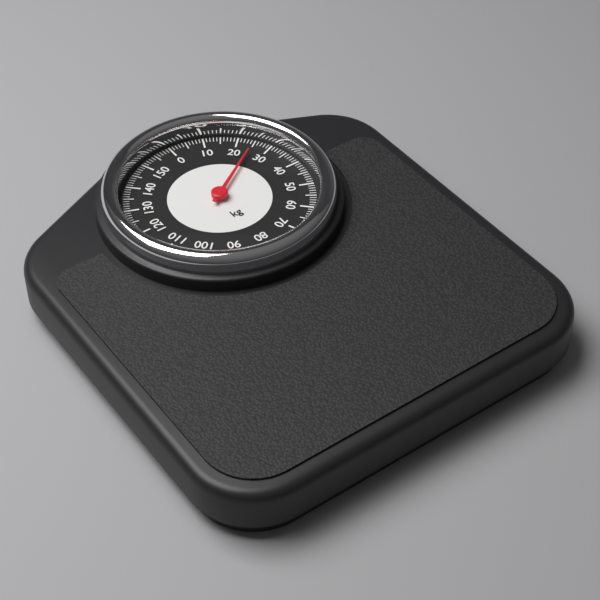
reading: 25 kg
